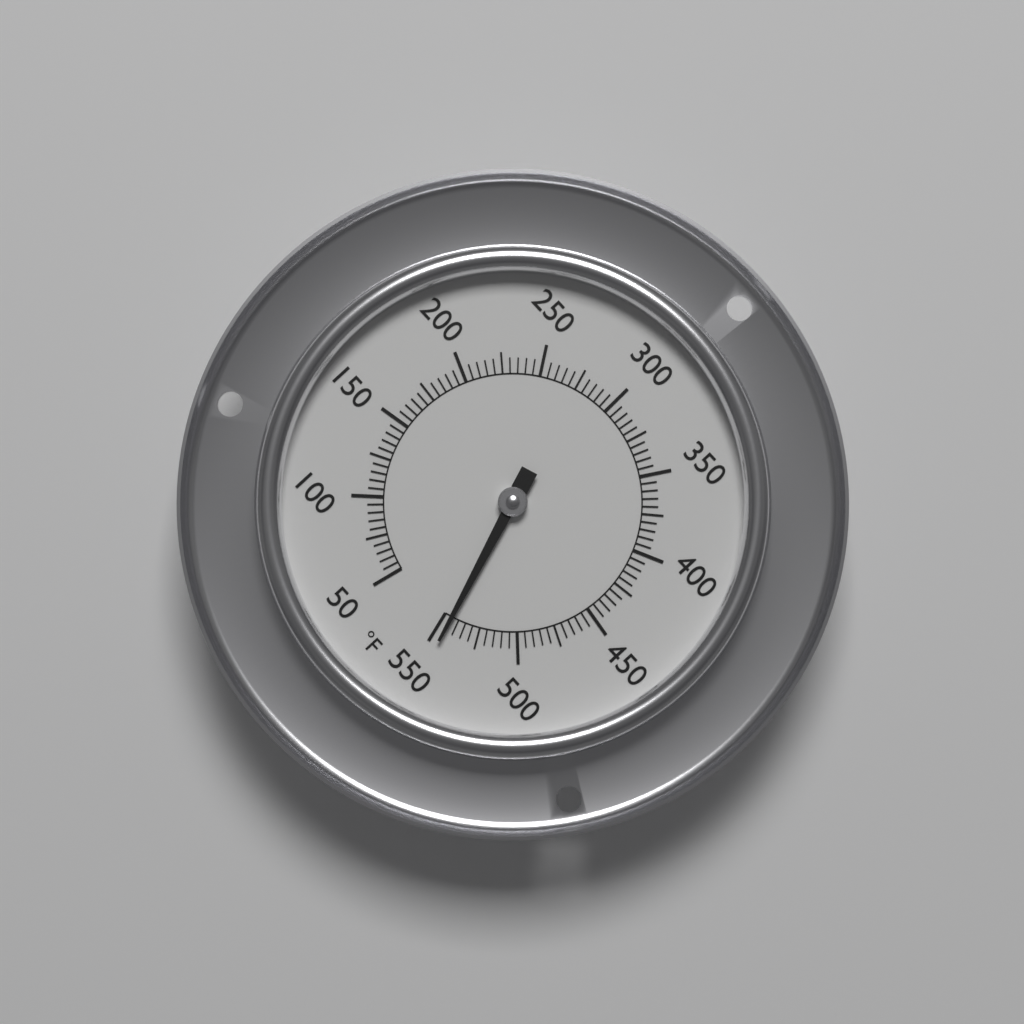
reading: 545 °F
